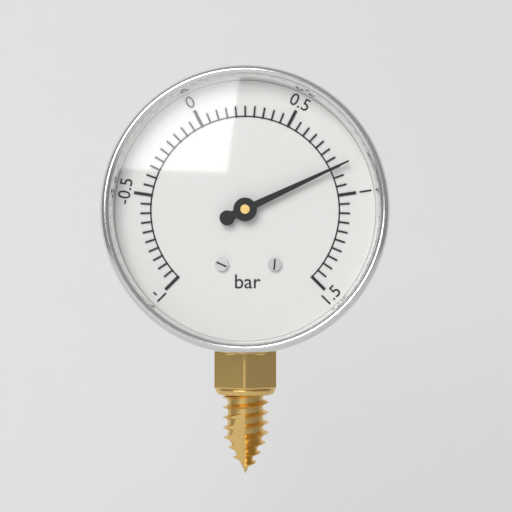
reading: 0.85 bar
